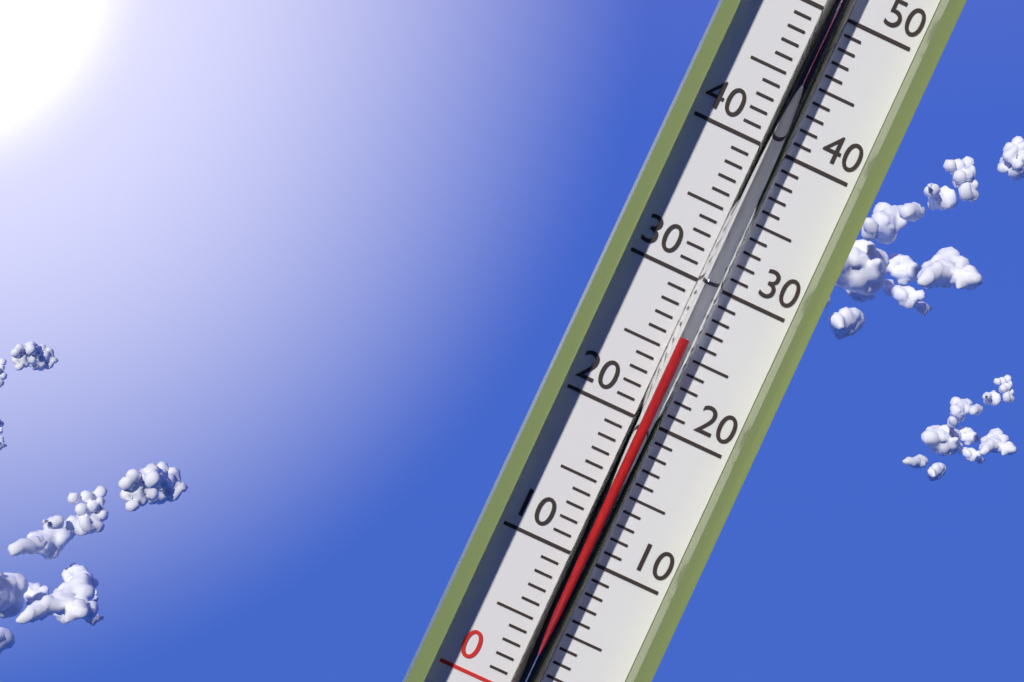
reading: 26 °C
